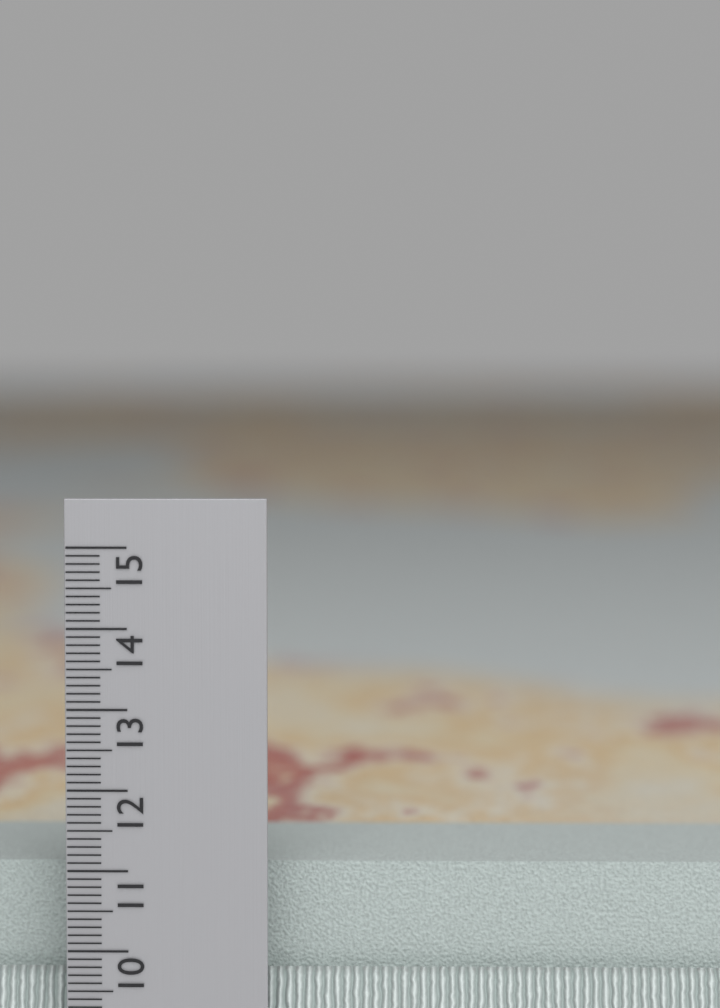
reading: 11.8 cm
